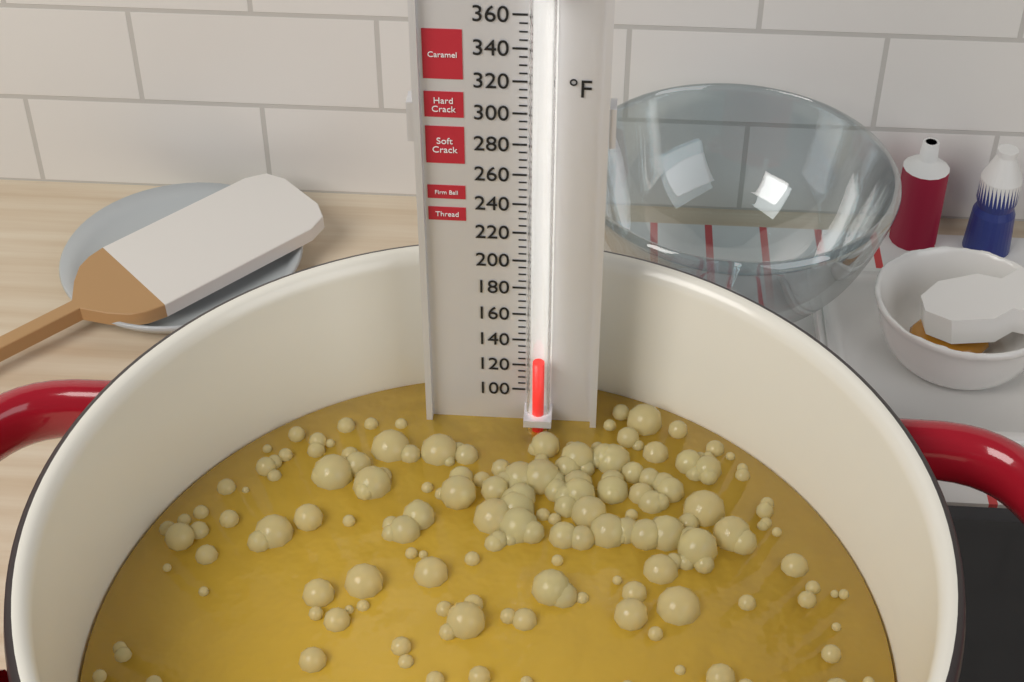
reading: 130 °F
